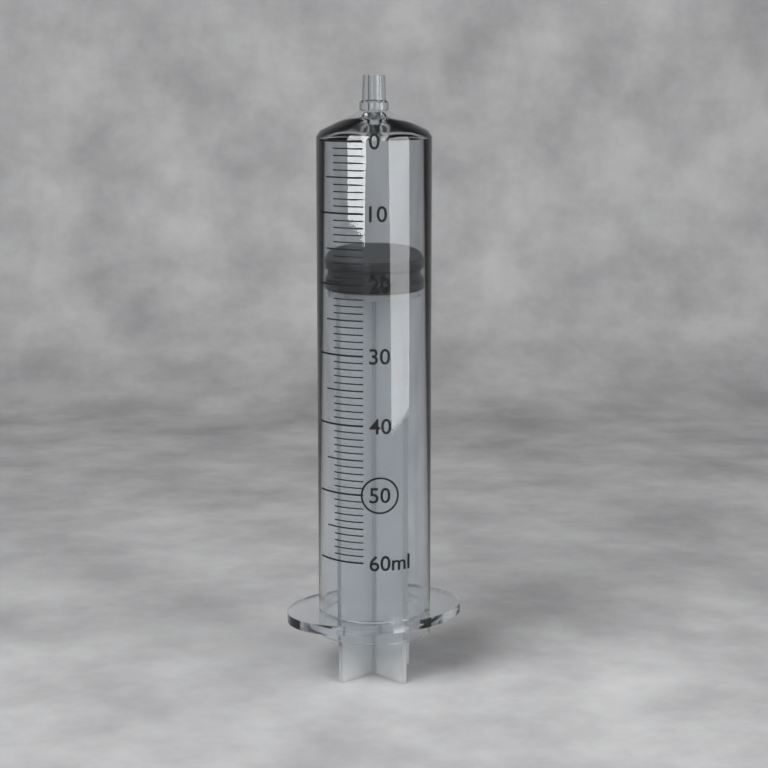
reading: 17 ml
